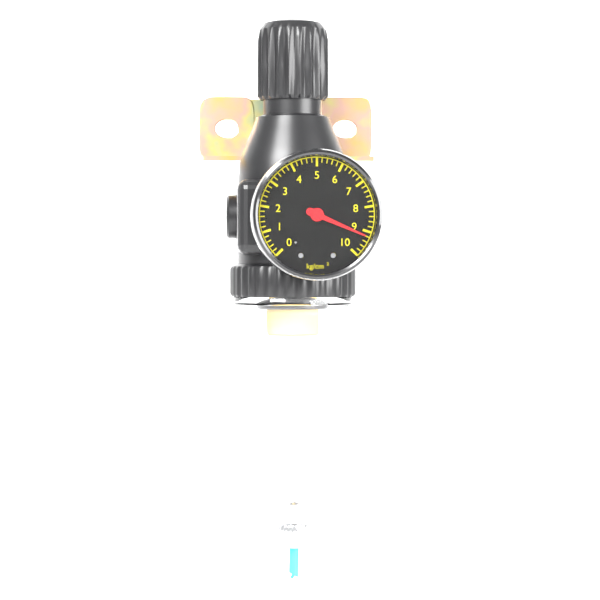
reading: 9.2 kg/cm²
